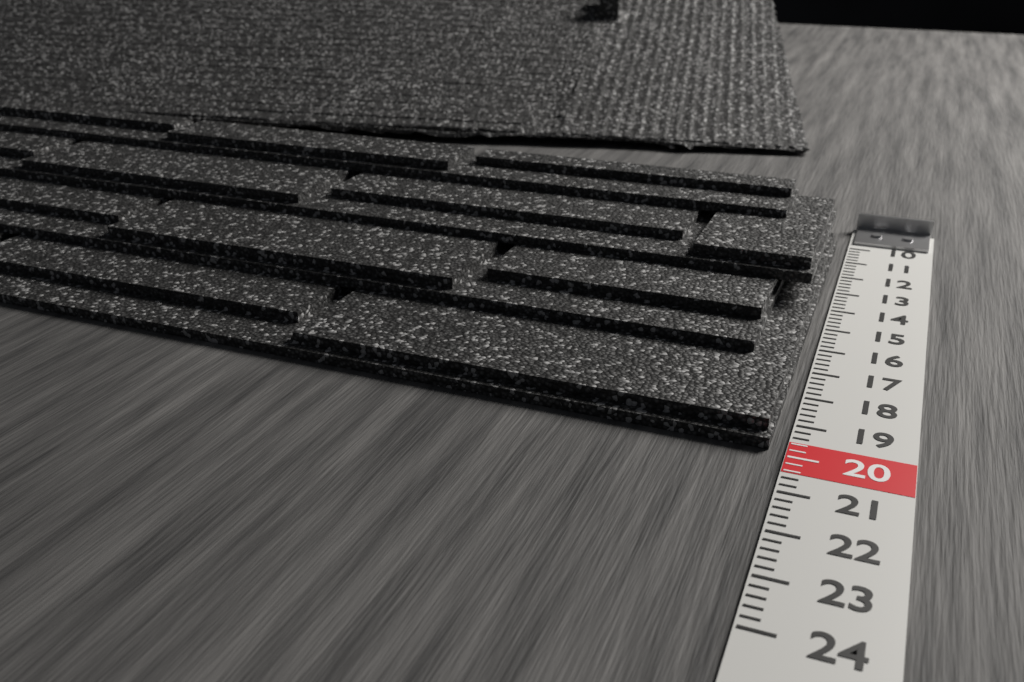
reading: 19.8 (no unit)
